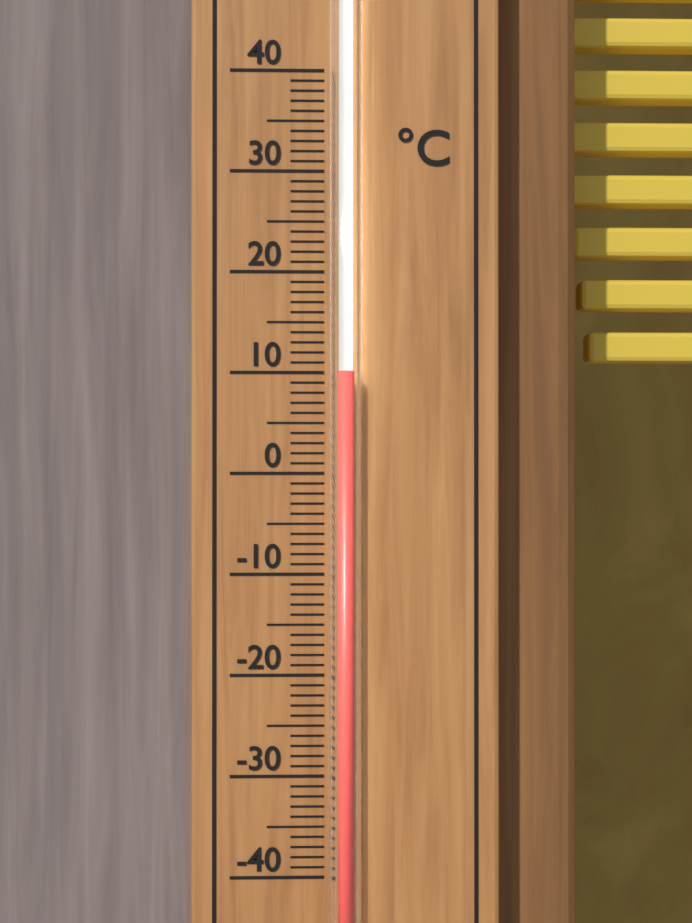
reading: 10 °C
